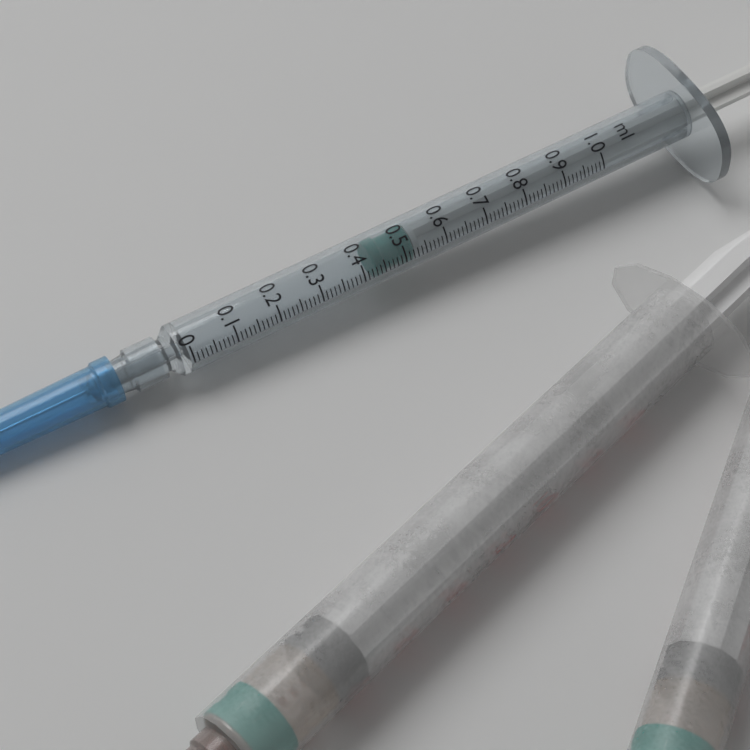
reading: 0.43 ml
